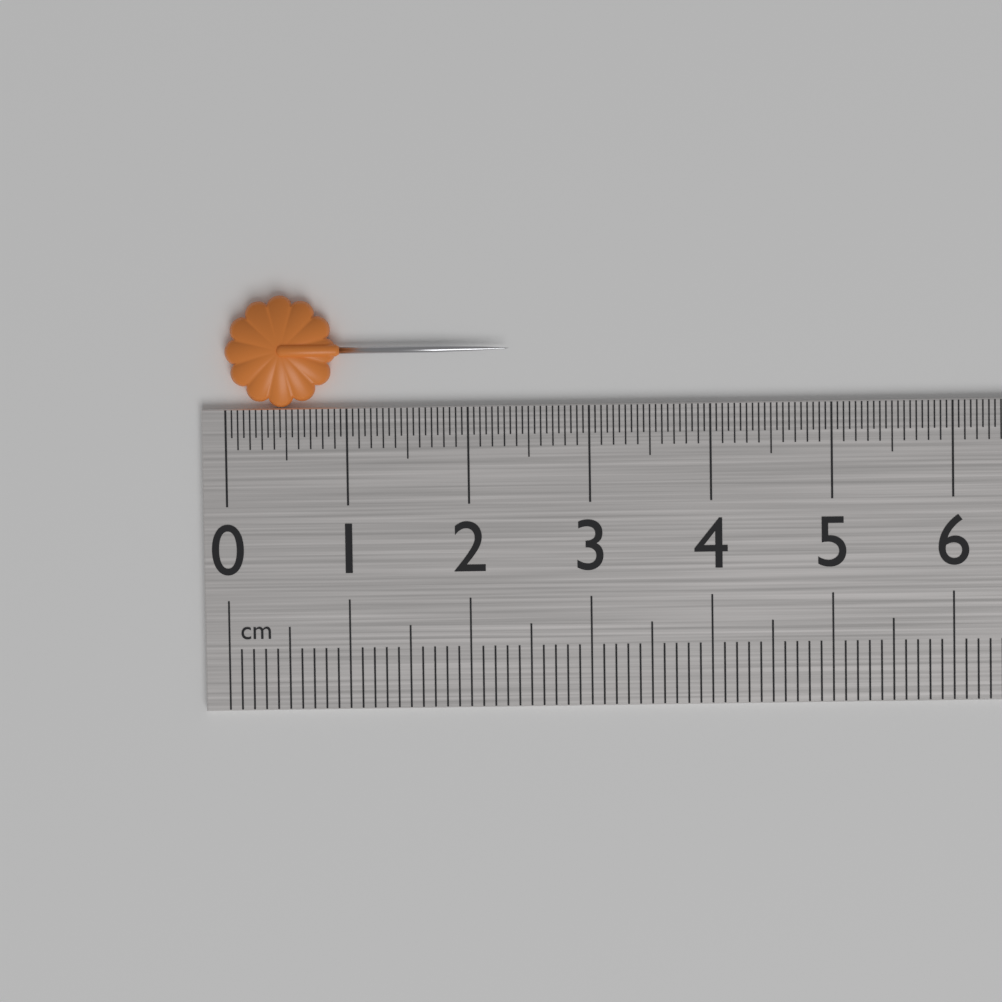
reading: 2.35 cm
